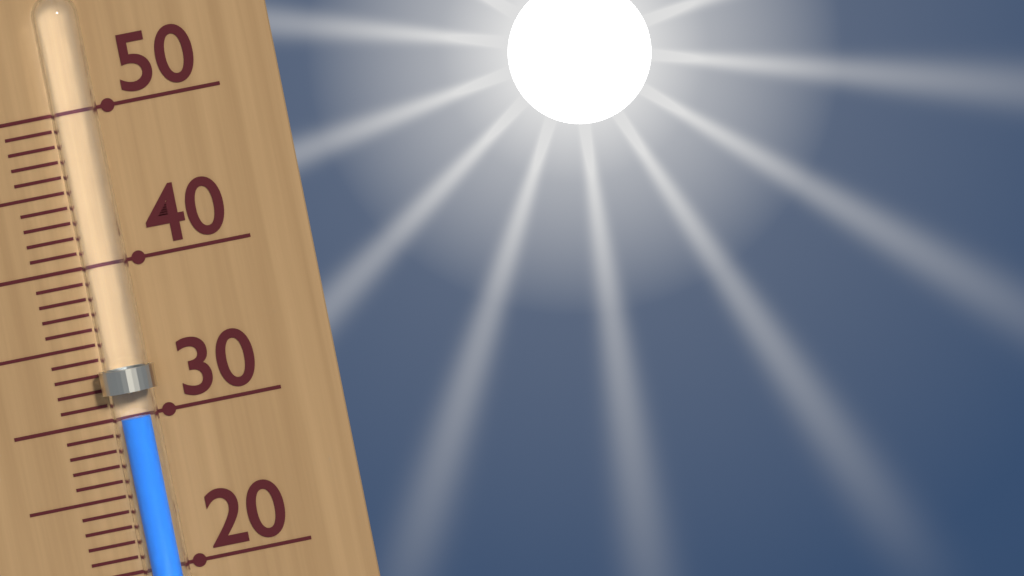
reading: 30 (no unit)
